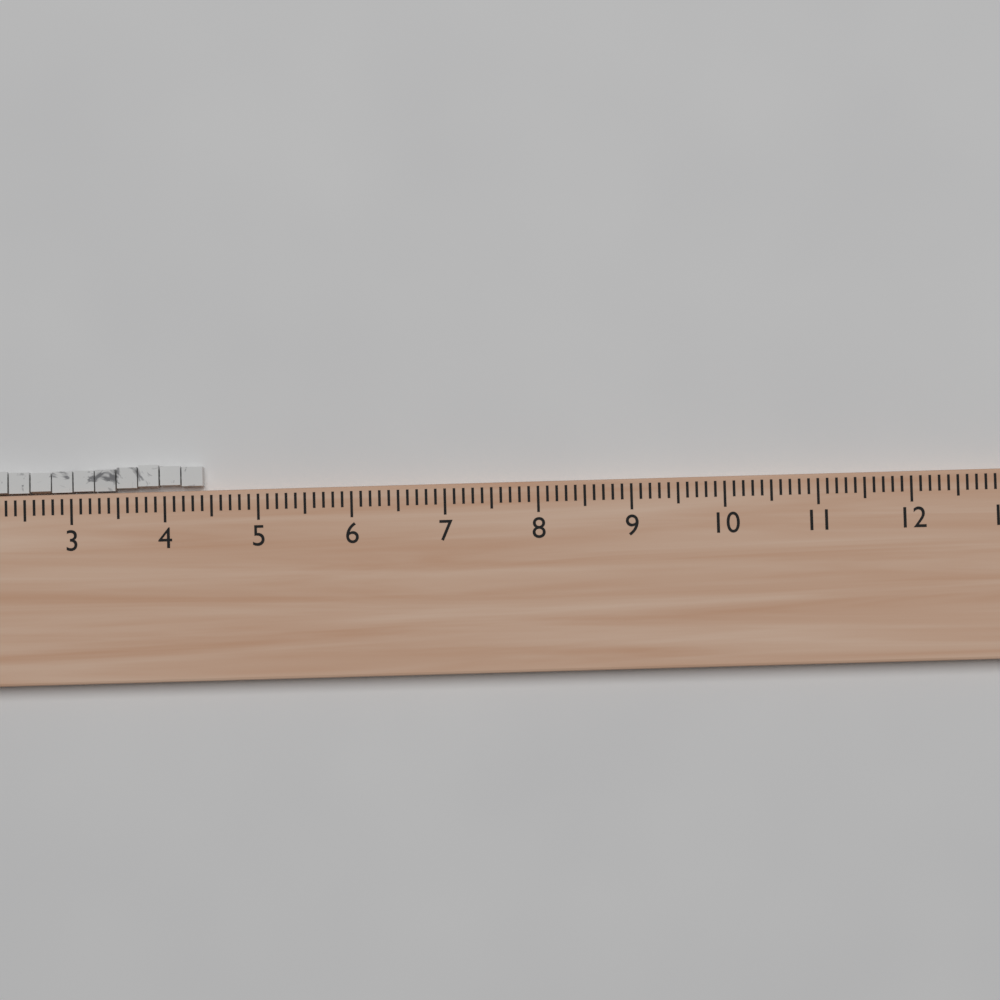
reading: 4.4 (no unit)
